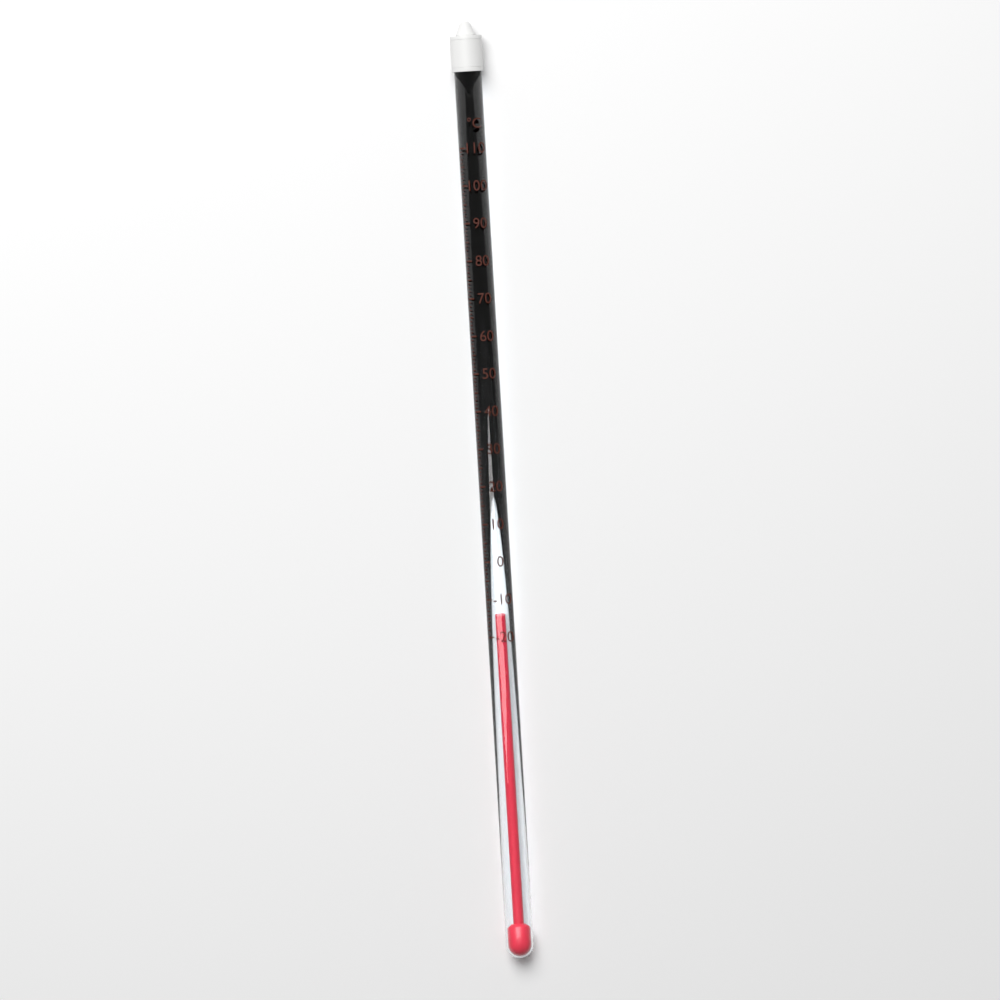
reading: -15 °C
